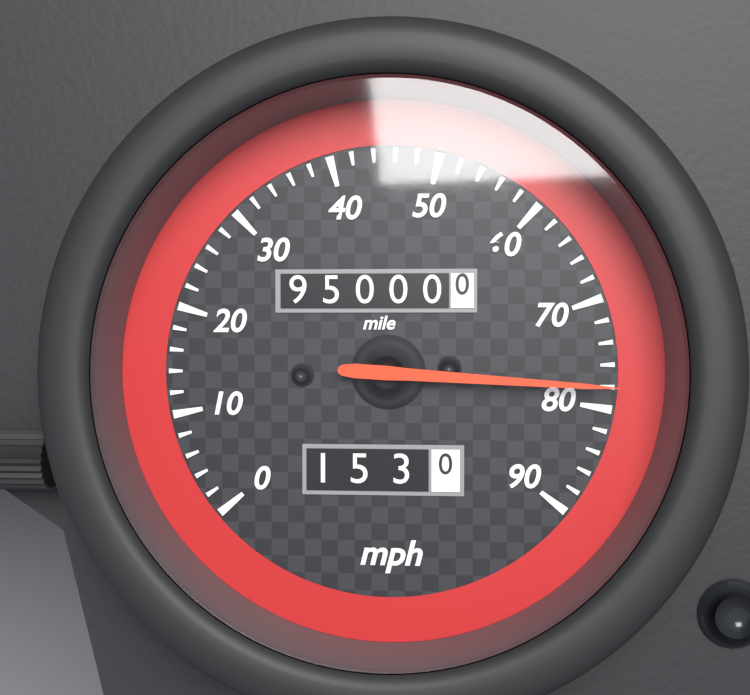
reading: 78 mph
